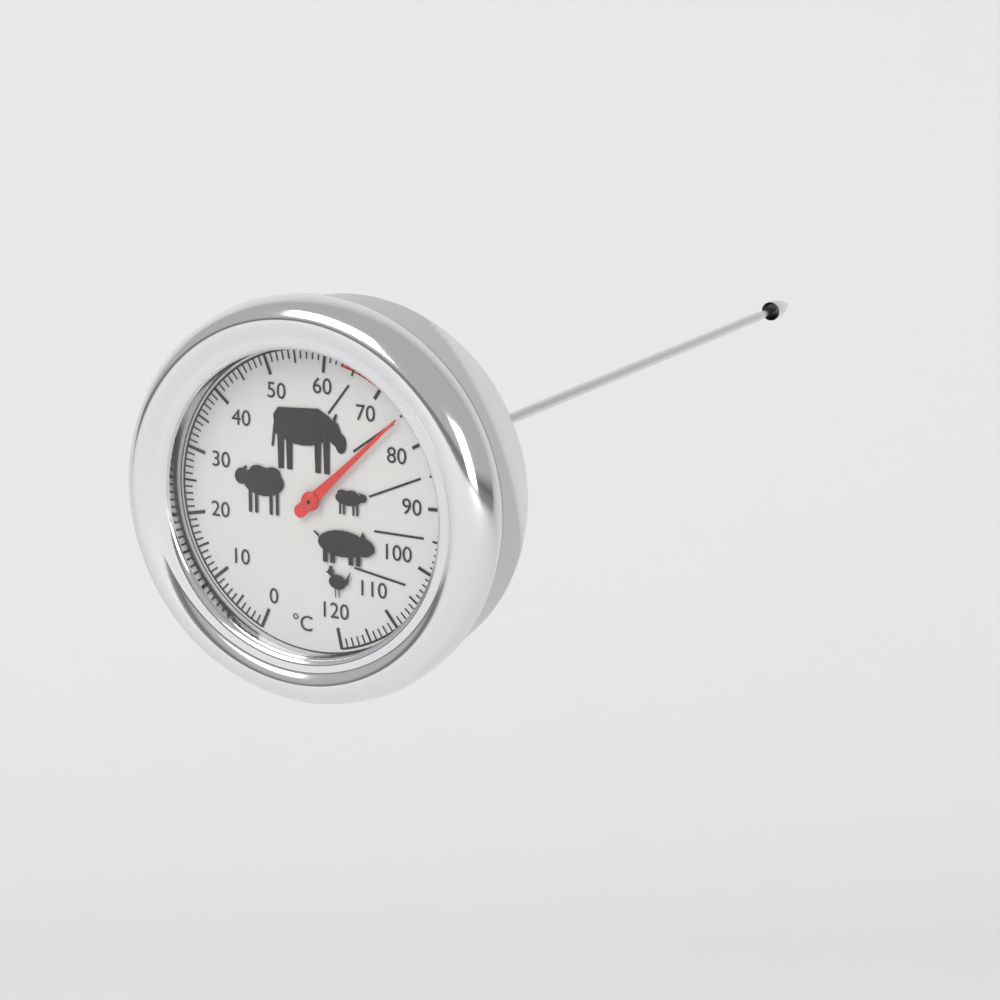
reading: 75 °C
